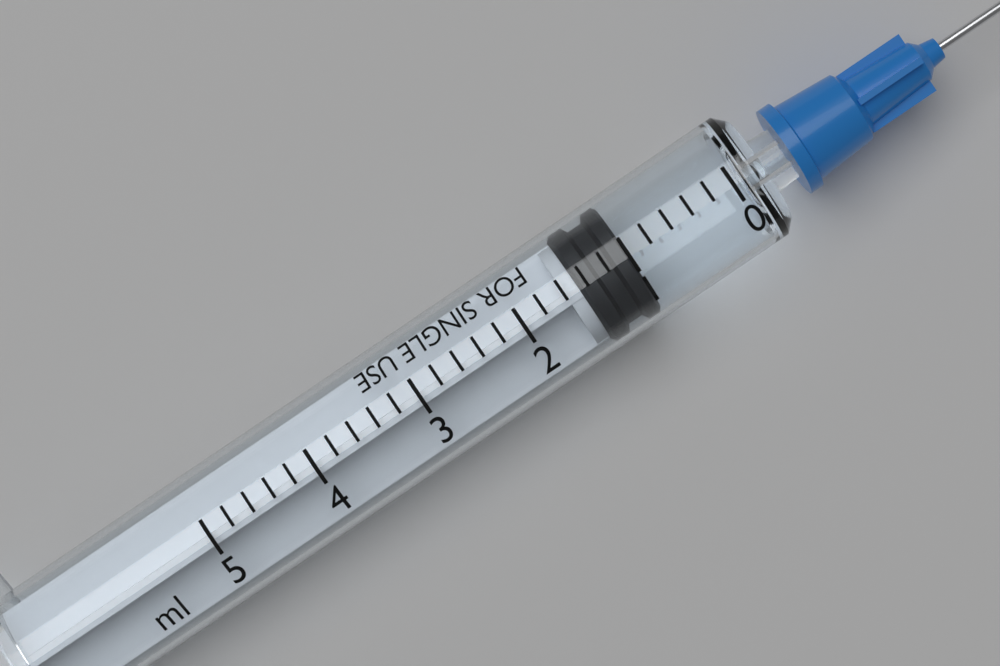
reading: 1.0 ml
